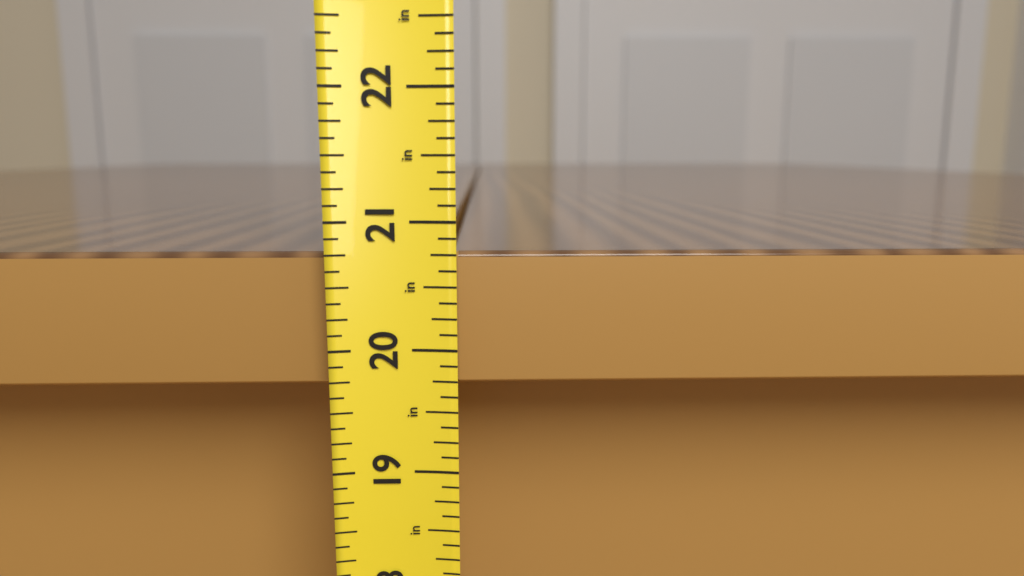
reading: 20.750 in
